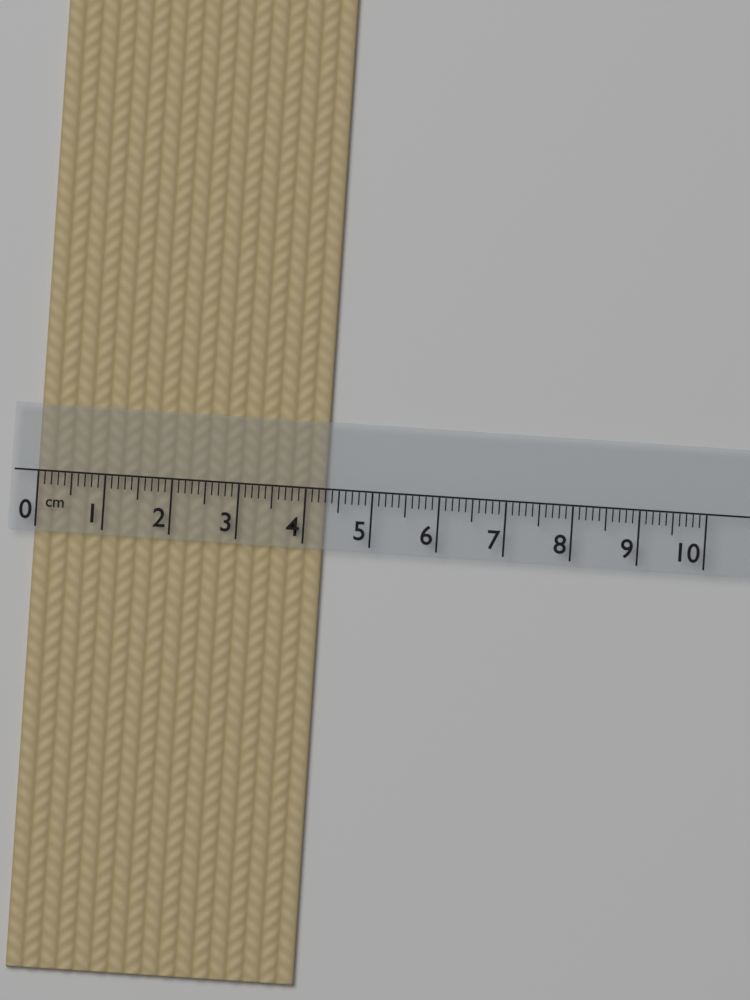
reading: 4.3 cm
